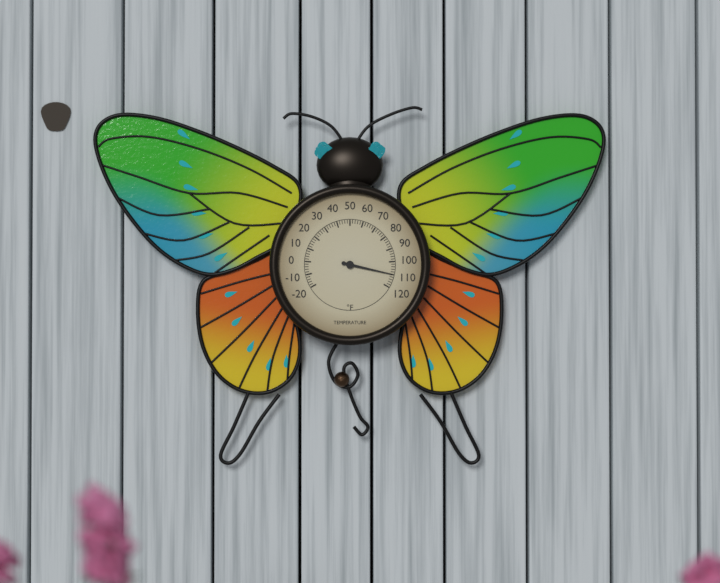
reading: 110 °F
